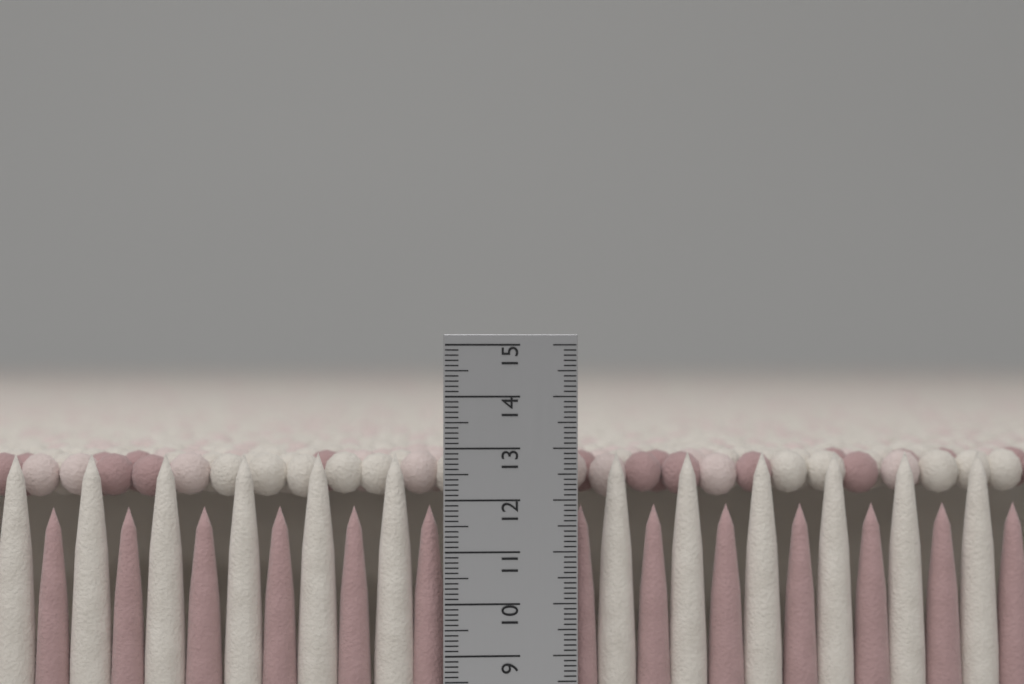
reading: 12.9 cm
